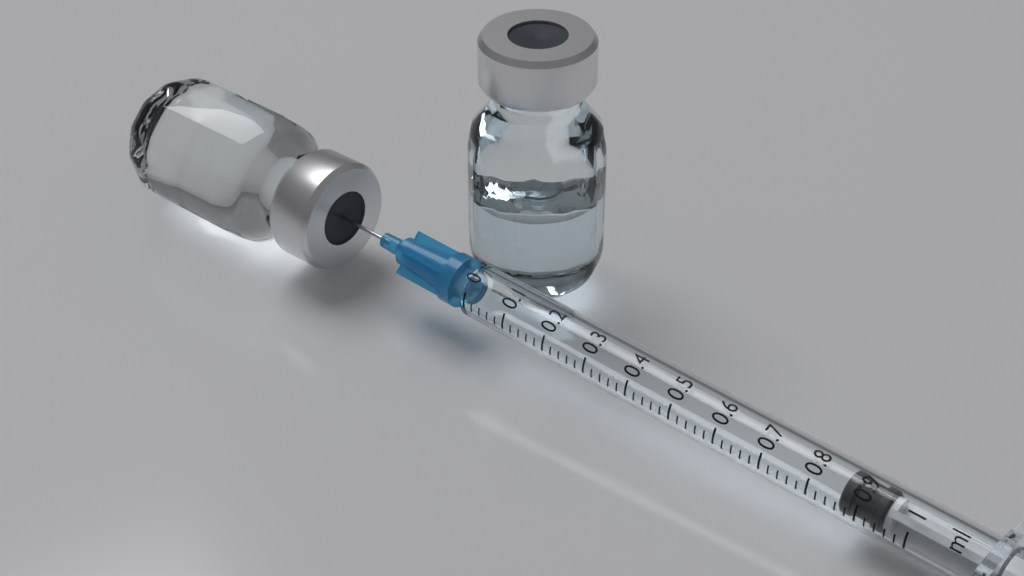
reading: 0.86 ml
